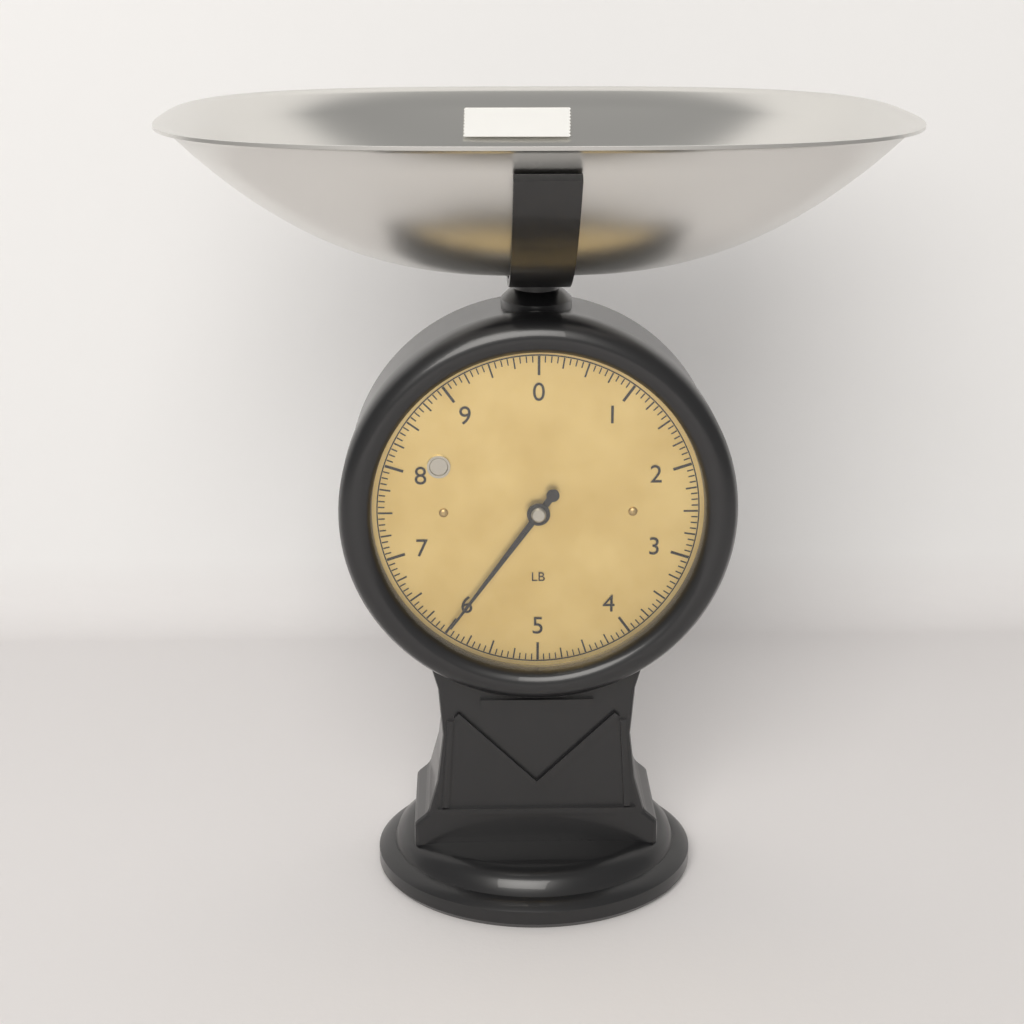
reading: 6.0000 lb
